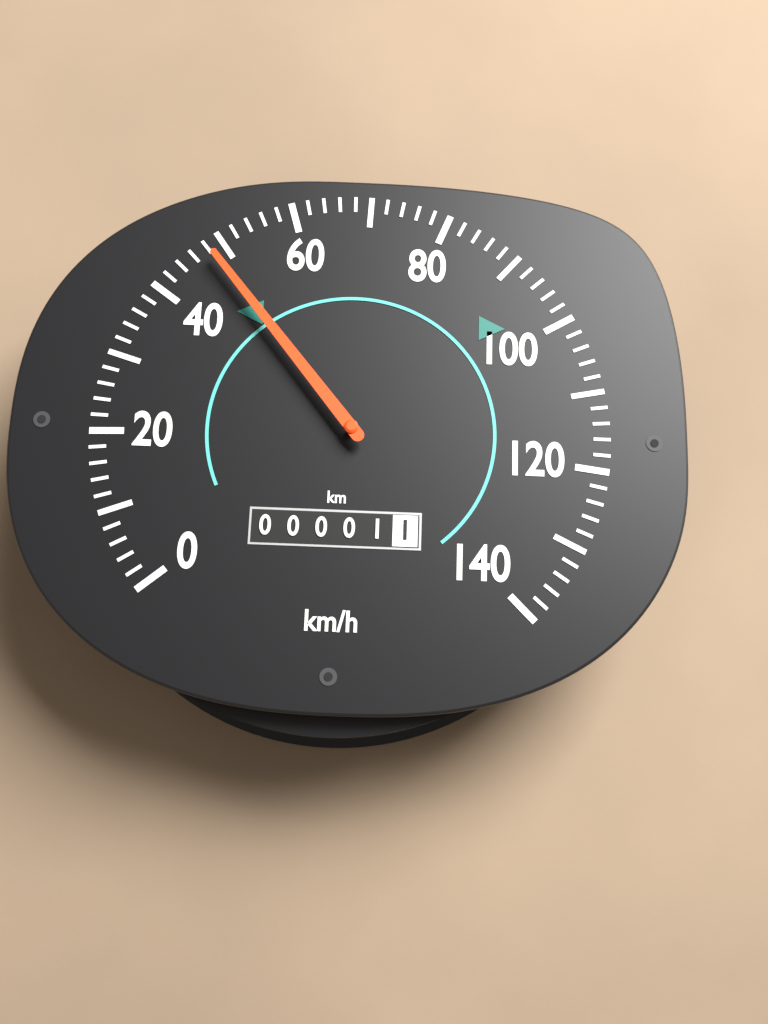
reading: 48 km/h
